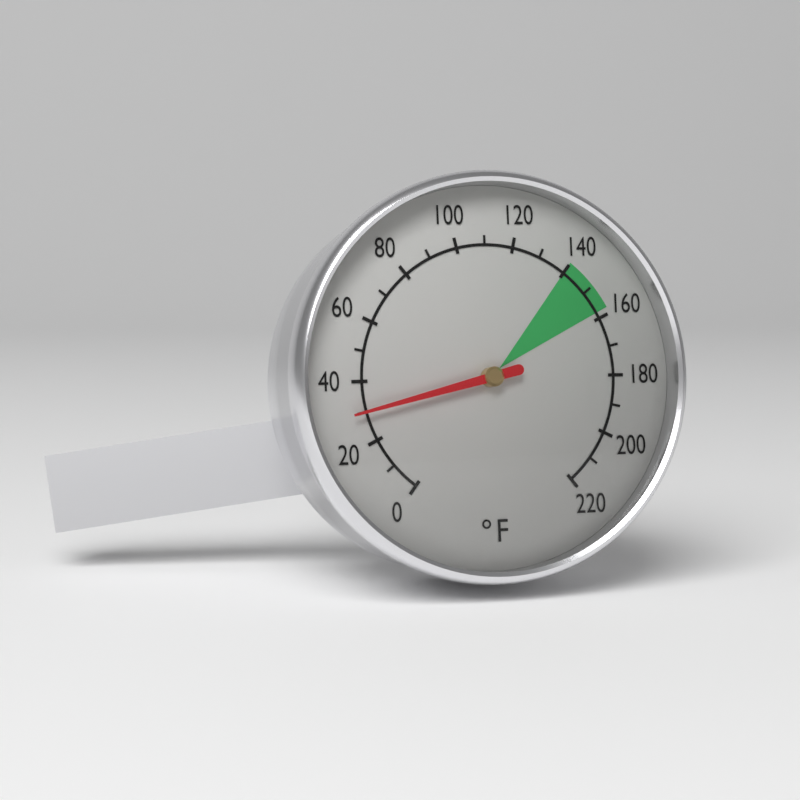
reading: 30 °F
